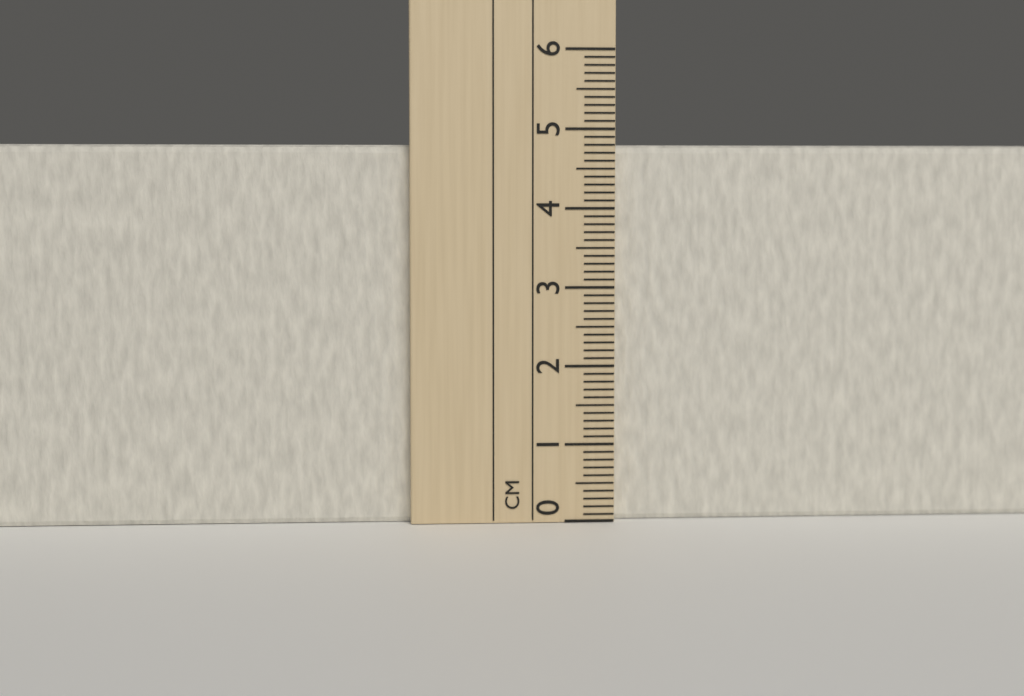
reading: 4.8 cm
